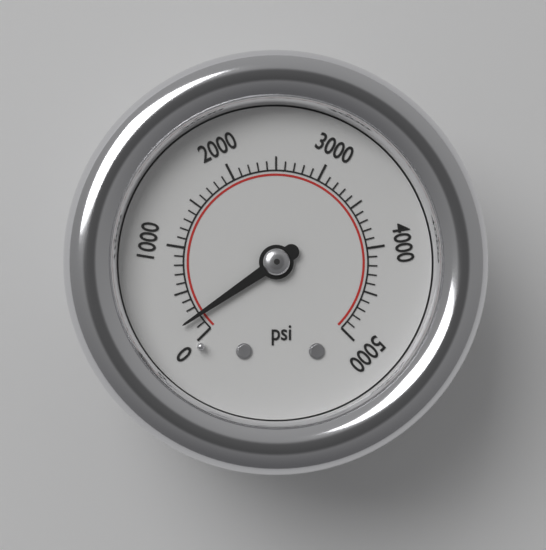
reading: 200 psi
